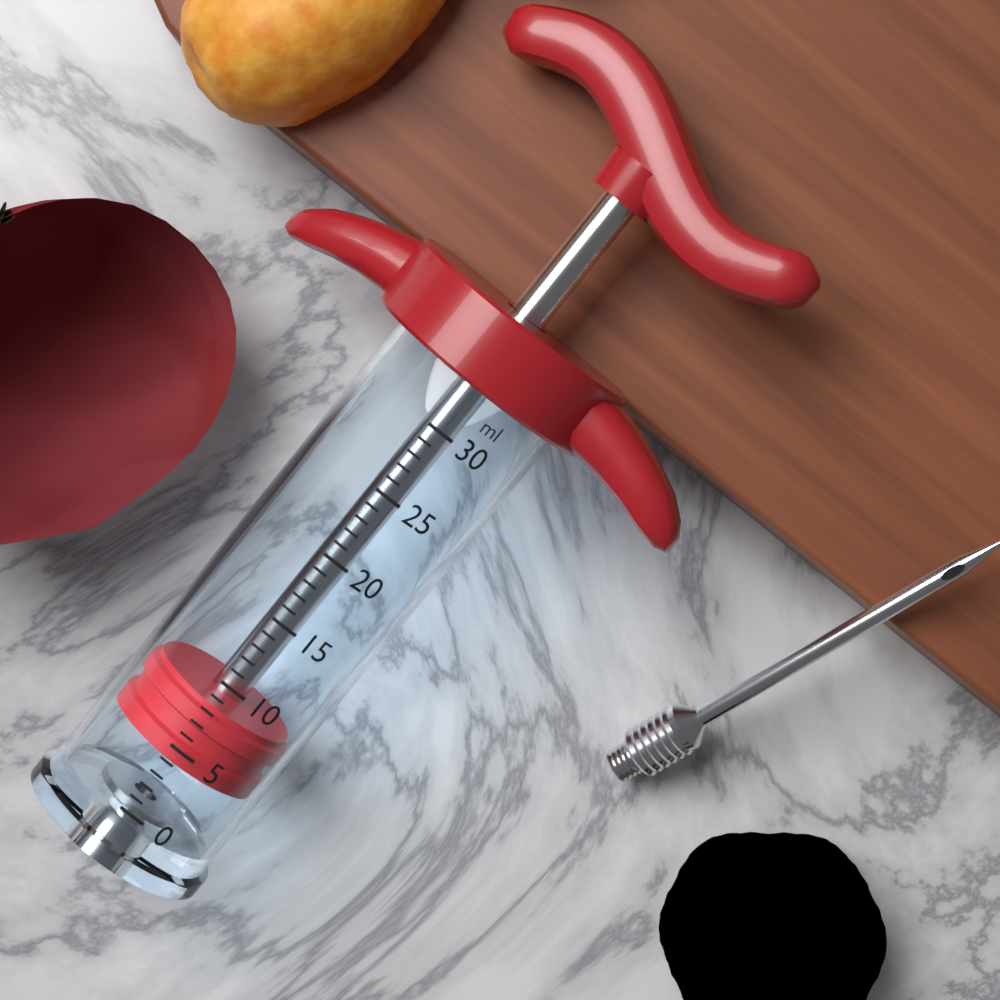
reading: 4 ml
